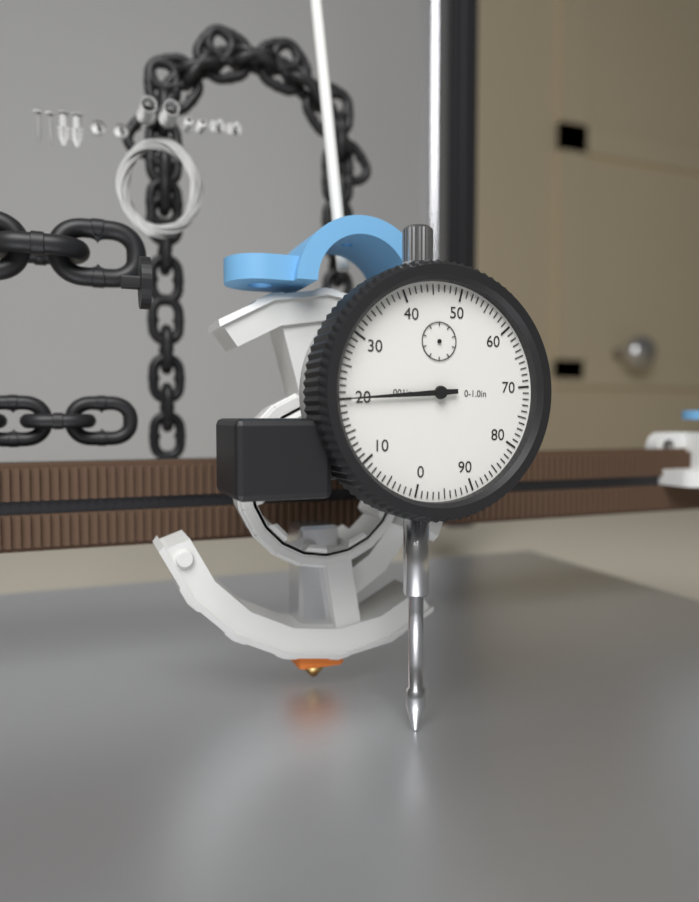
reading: 0.020 in
